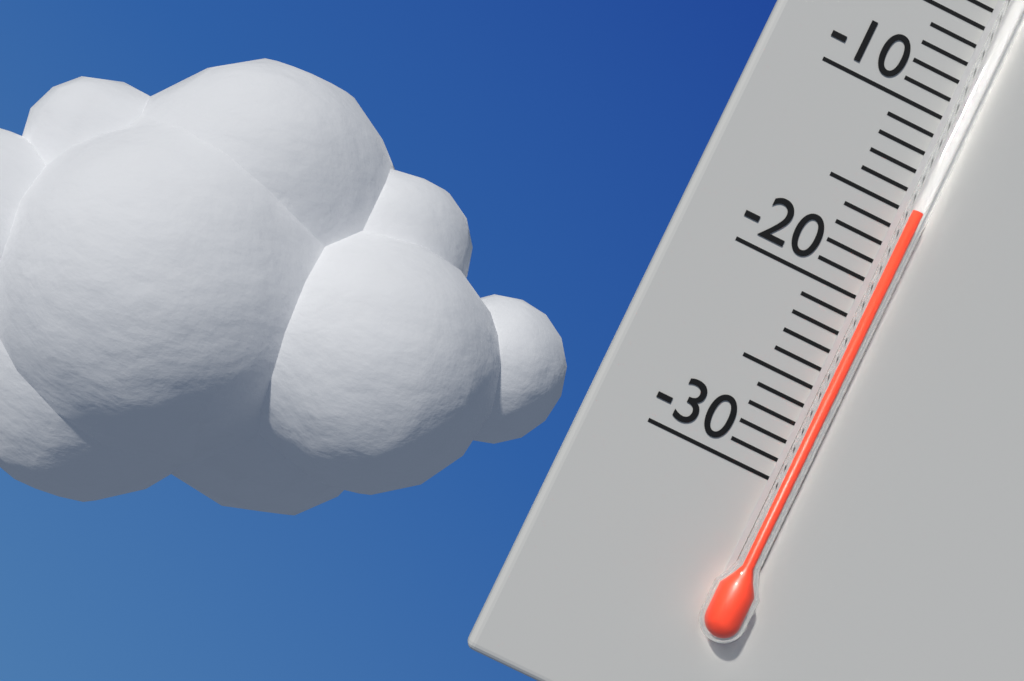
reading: -15 °C
